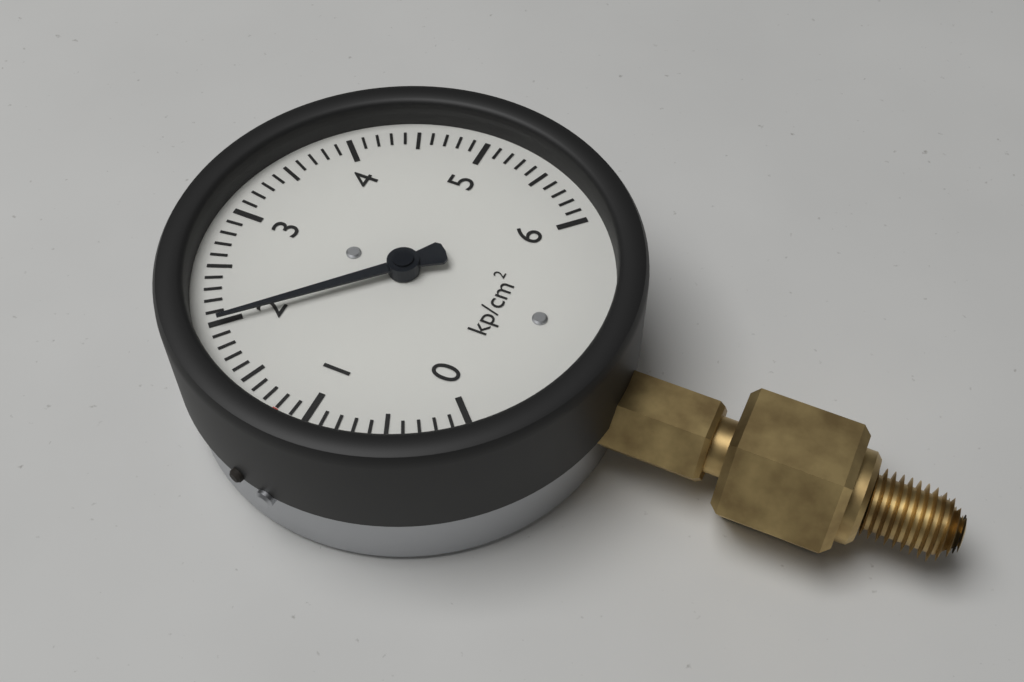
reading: 2.0 kp/cm²
